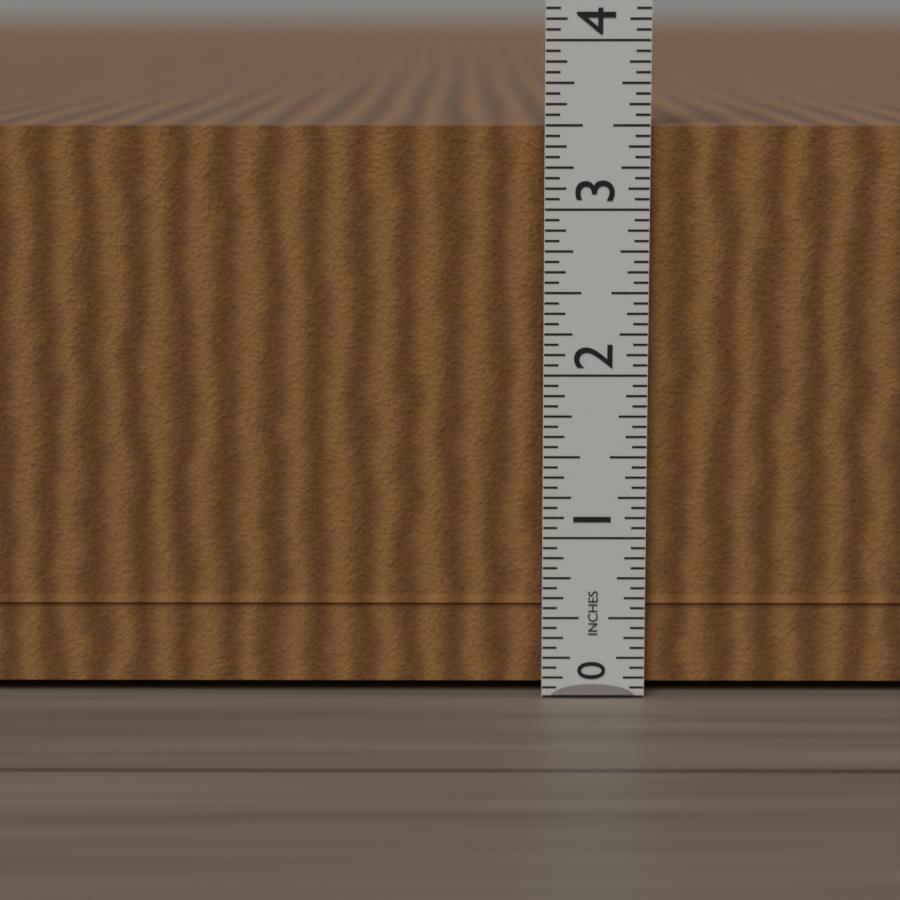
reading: 3.5625 in
